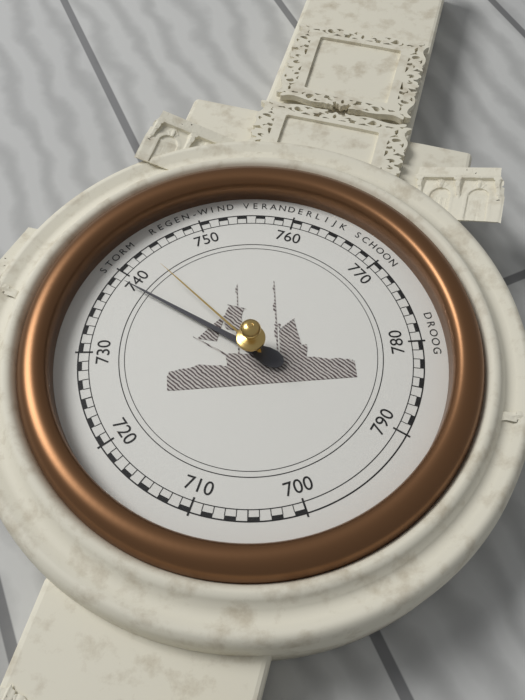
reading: 739 mmHg
